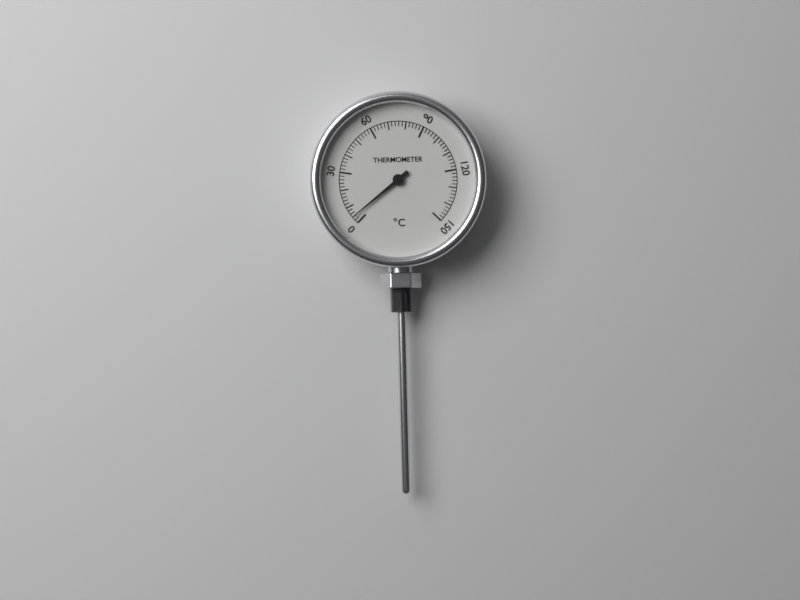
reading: 4 °C
